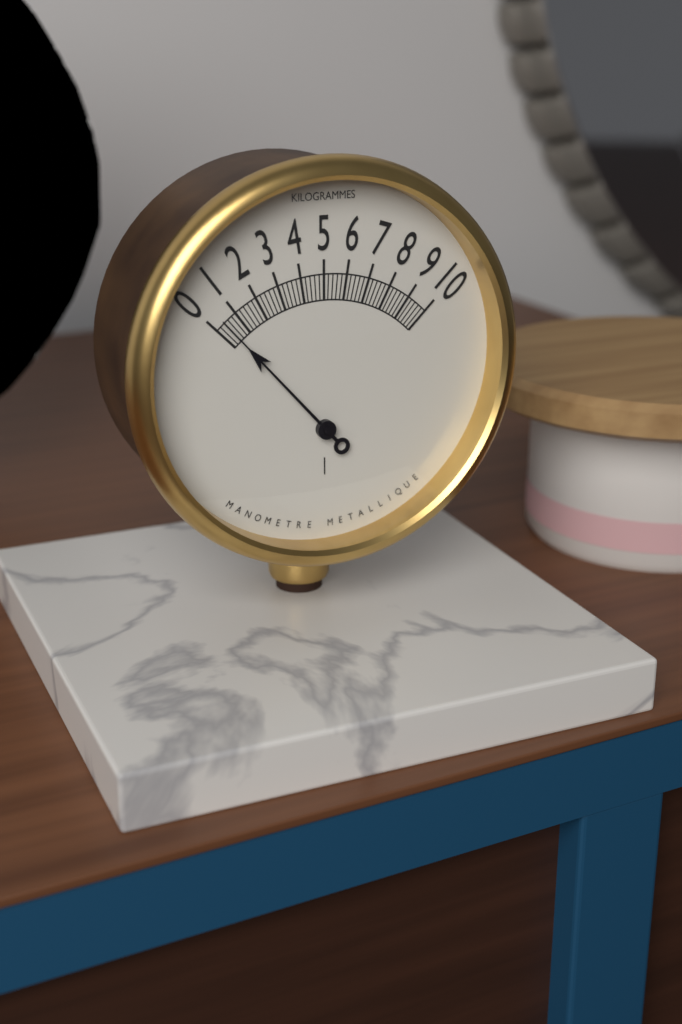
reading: 0.4 kg
